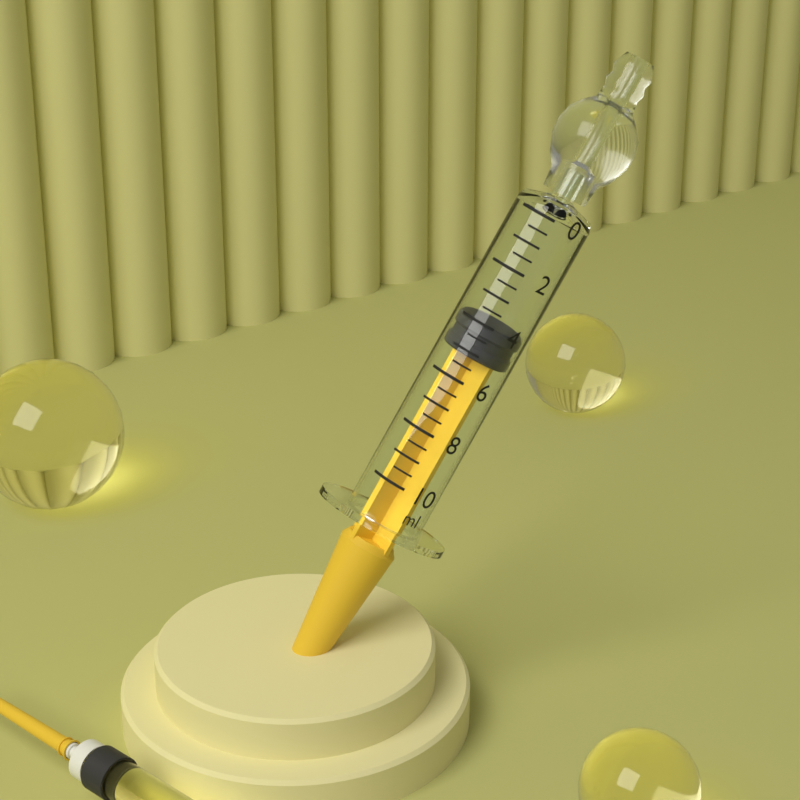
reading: 4.0 ml
